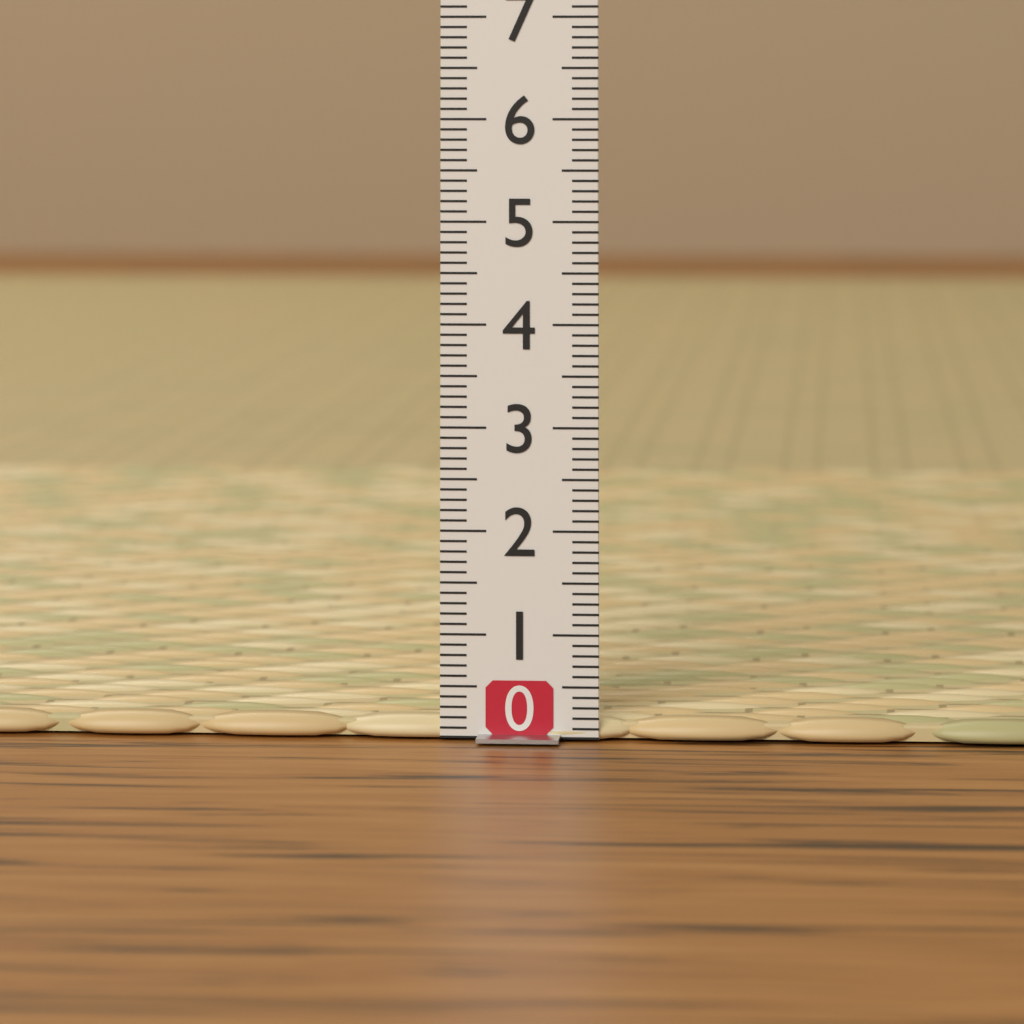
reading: 0.1 (no unit)
